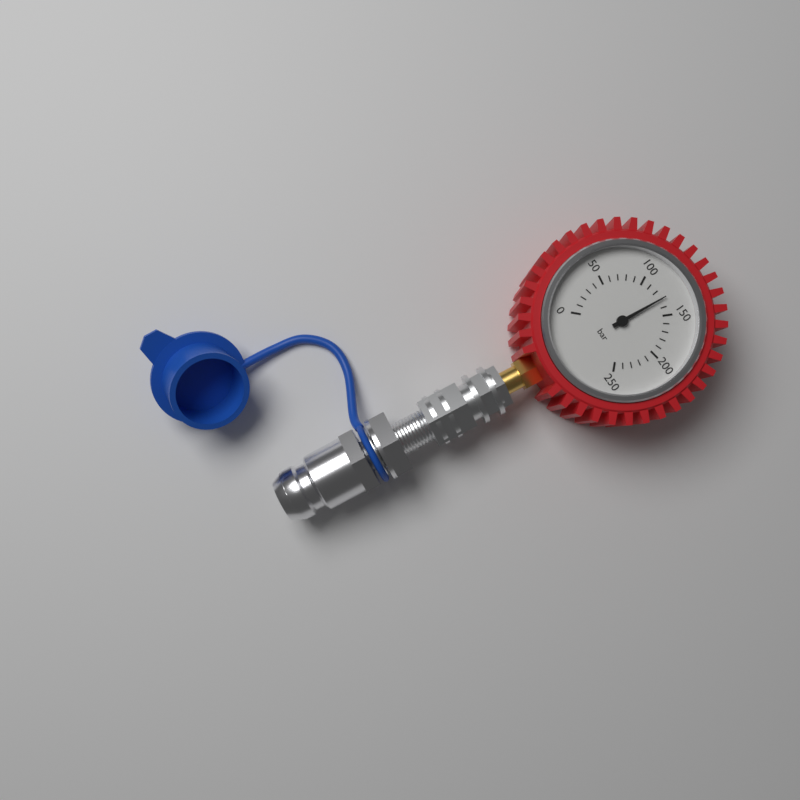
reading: 130 bar
